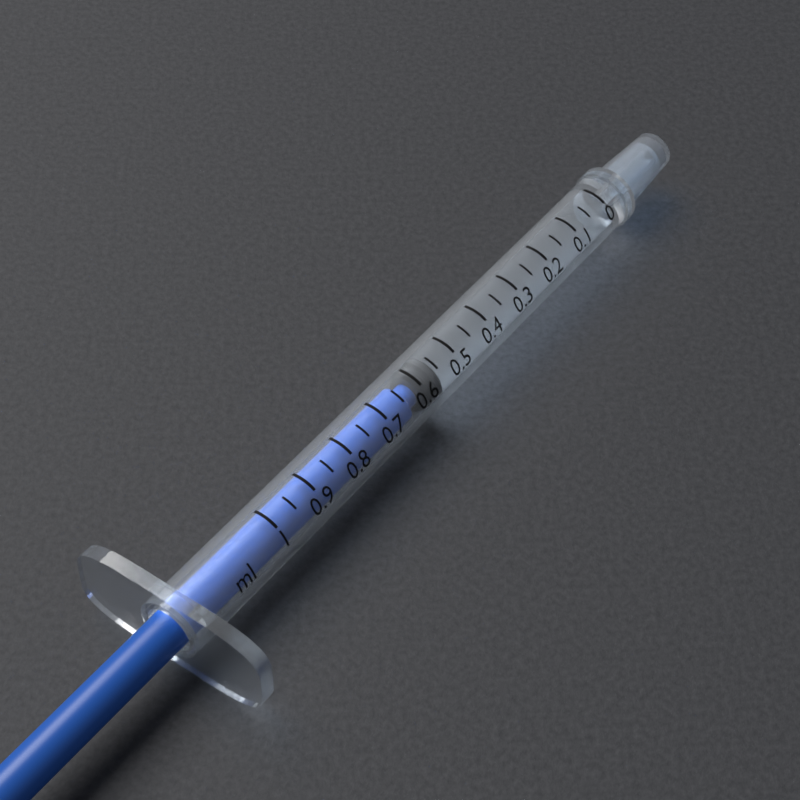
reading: 0.55 ml
